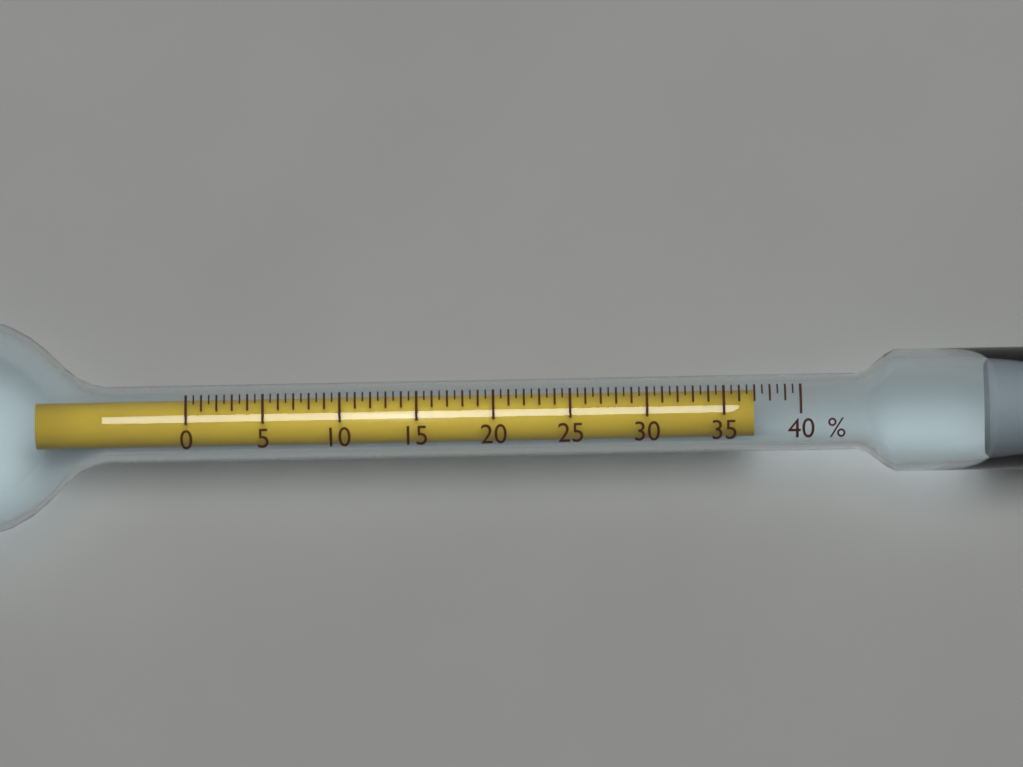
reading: 37.0 %
